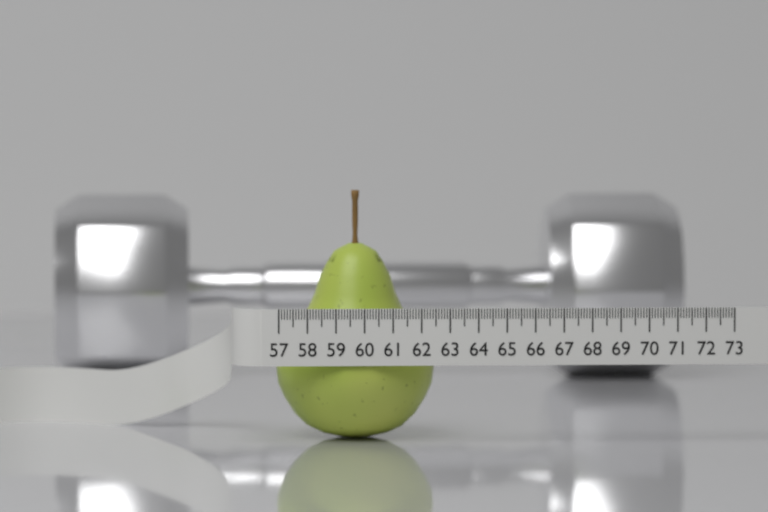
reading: 62.6 (no unit)
